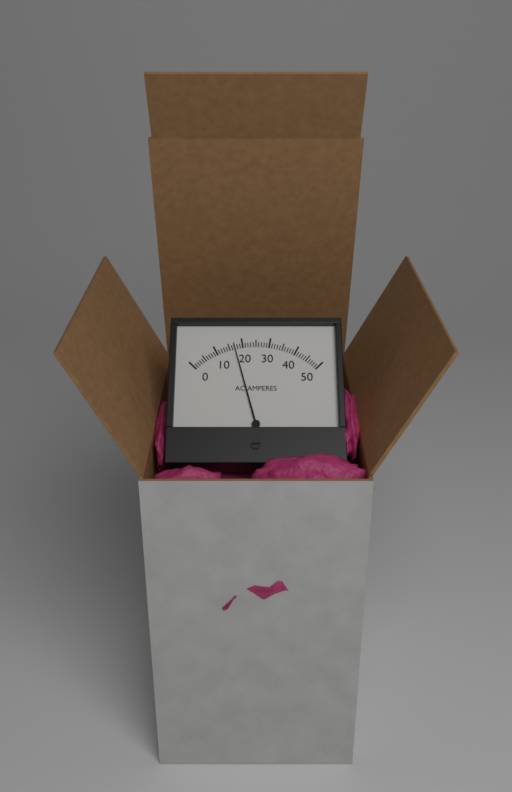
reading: 17 A
